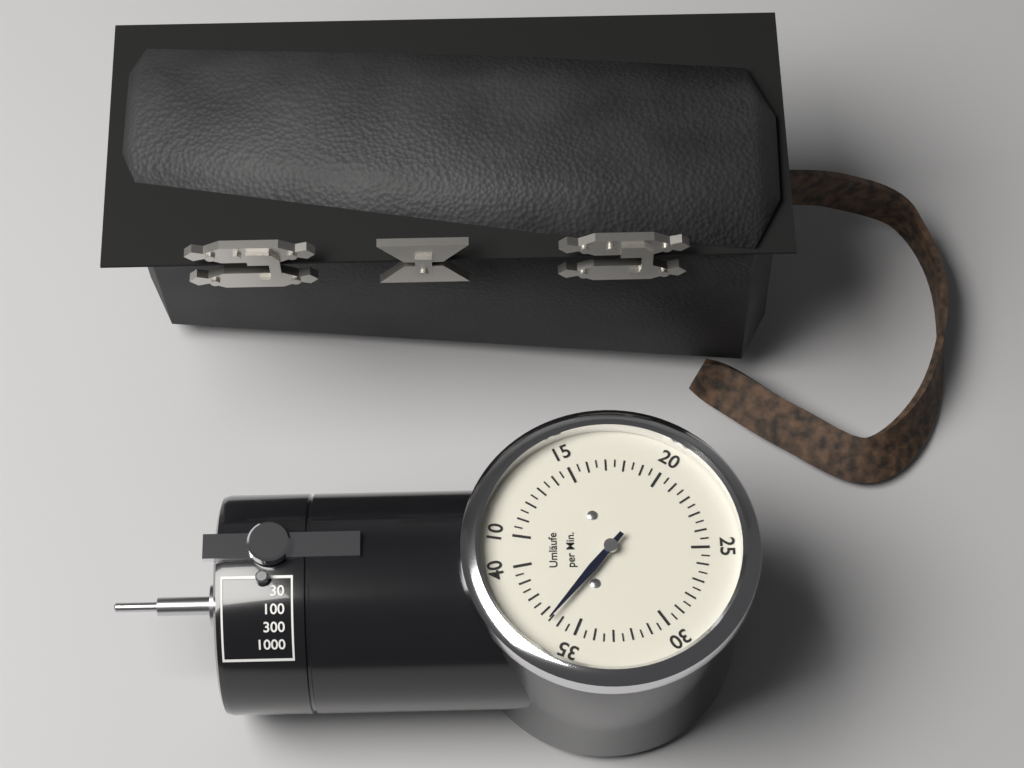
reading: 36.5 Umläufe per Min.
